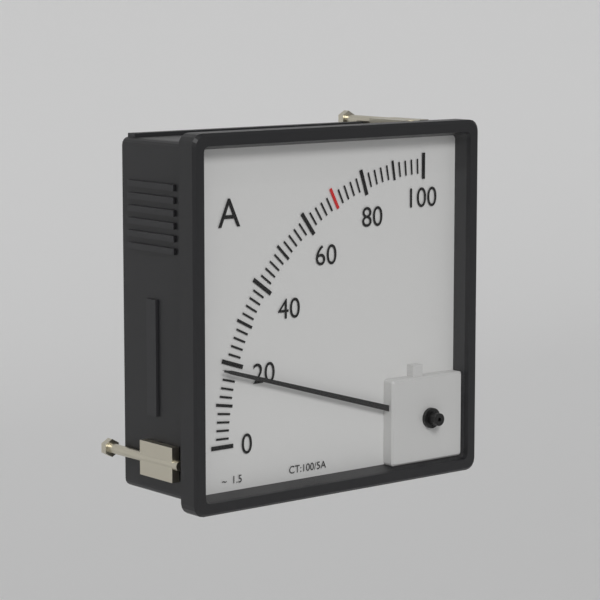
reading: 18 A
